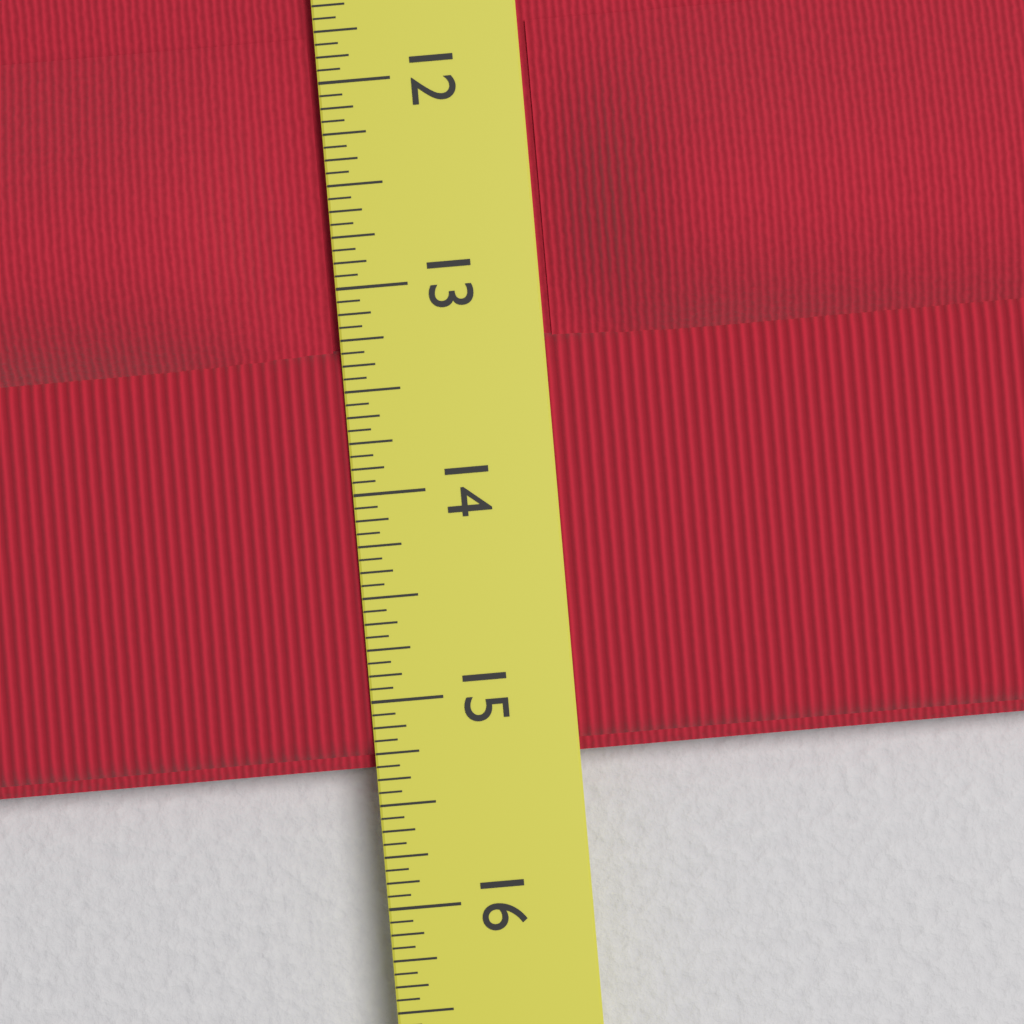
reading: 15.3125 in
